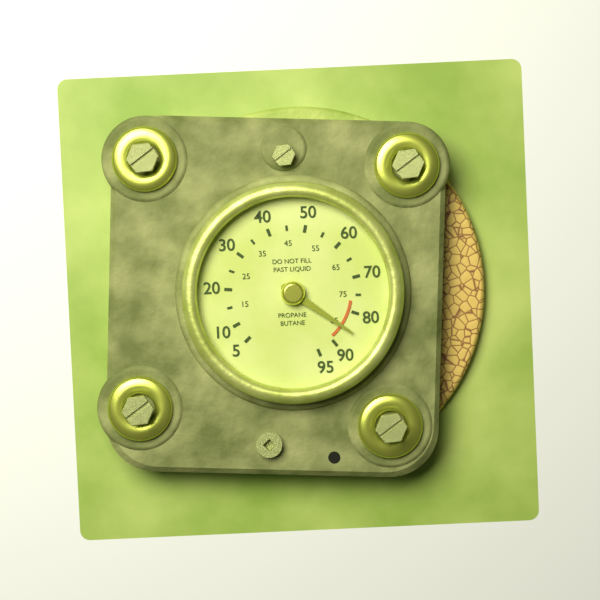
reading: 85 (no unit)
